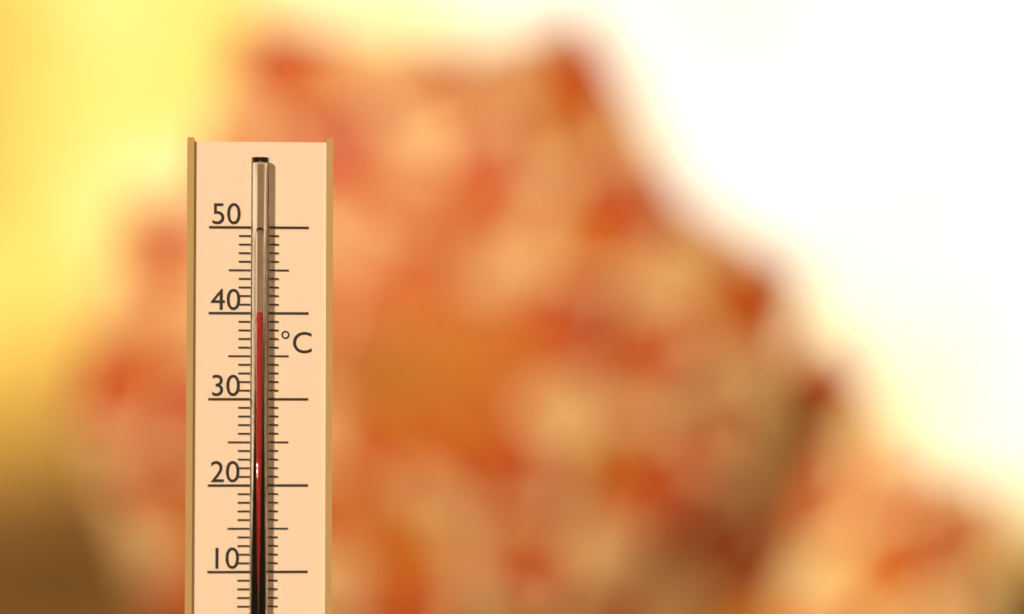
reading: 40 °C
